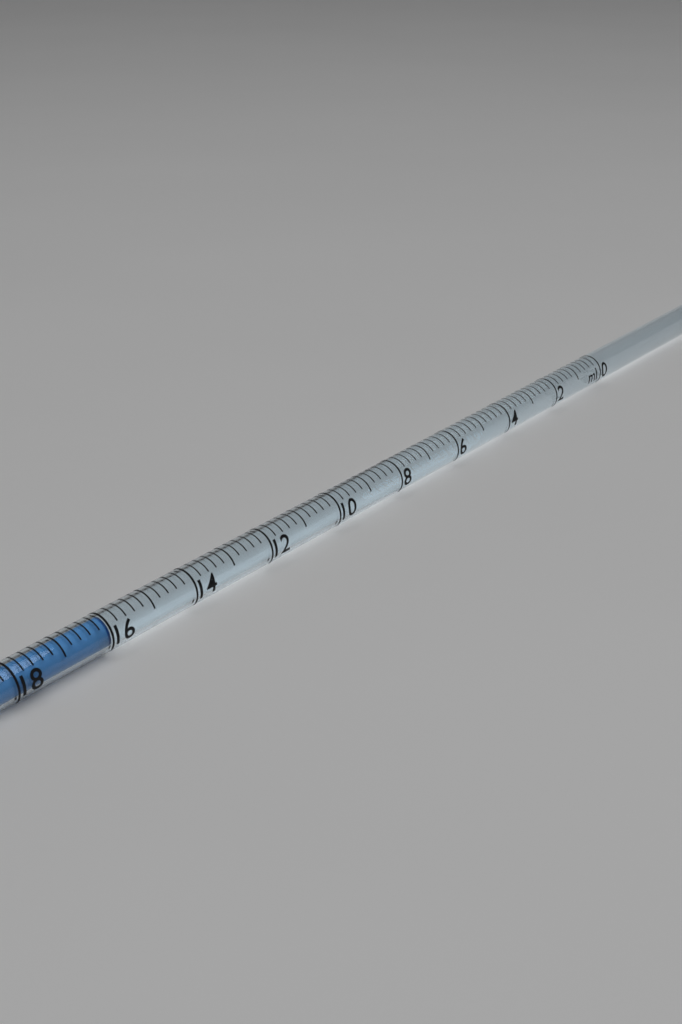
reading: 16.0 ml
